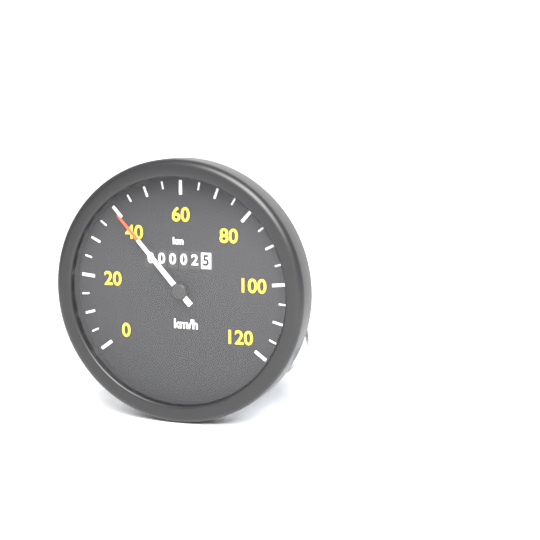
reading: 40 km/h
